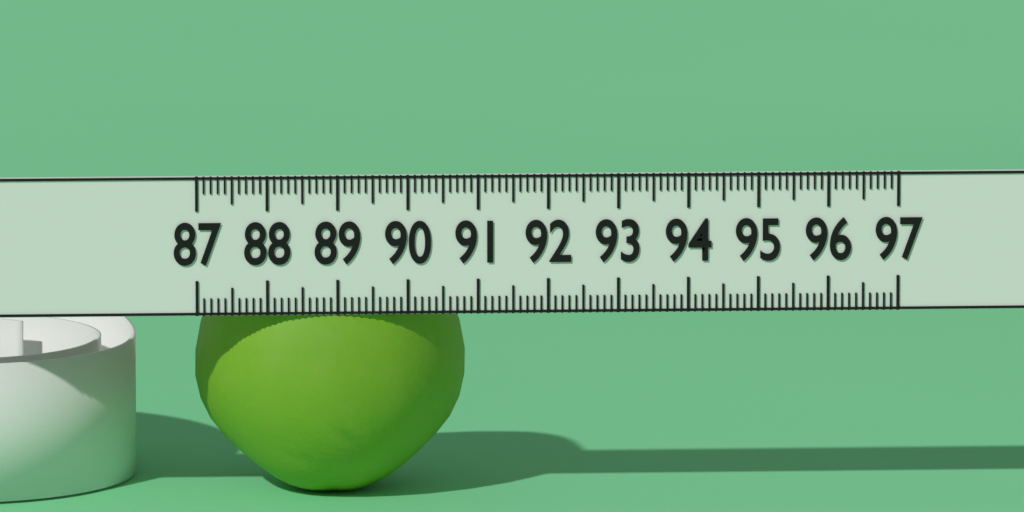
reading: 90.9 (no unit)
